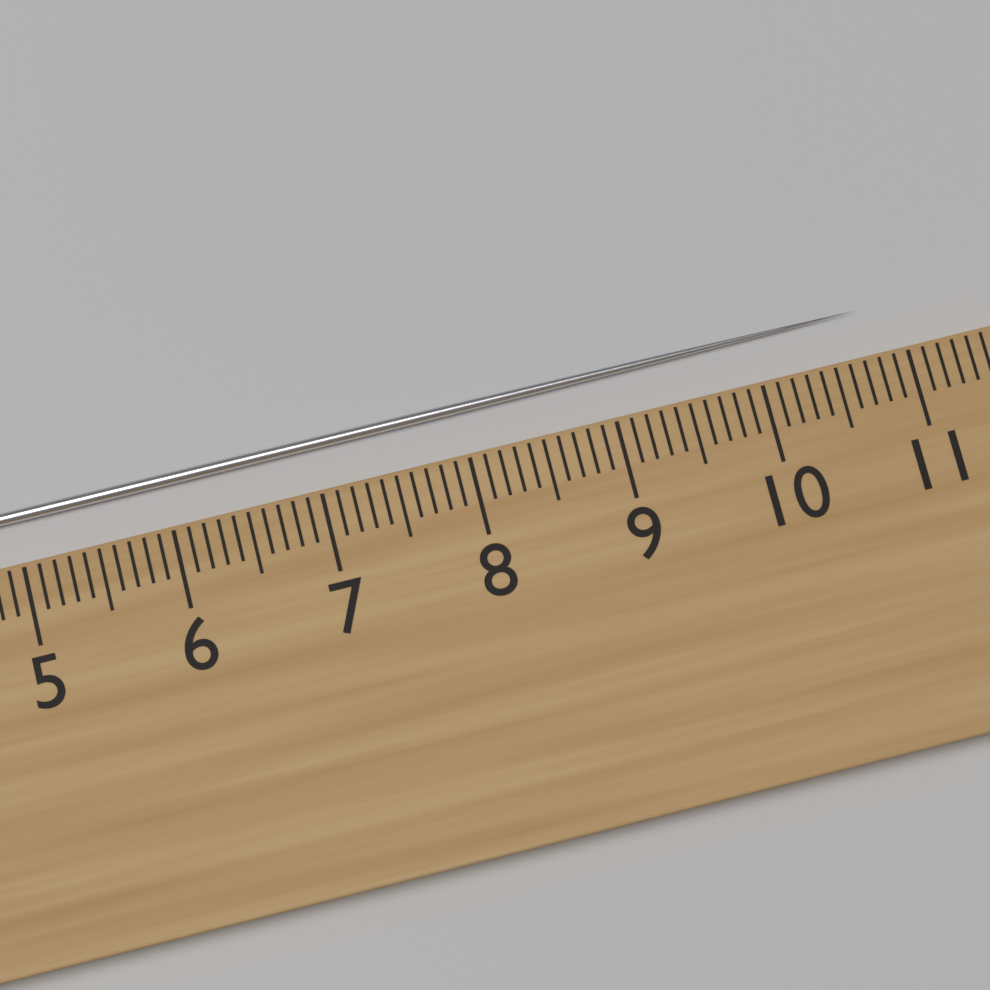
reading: 10.8 cm
